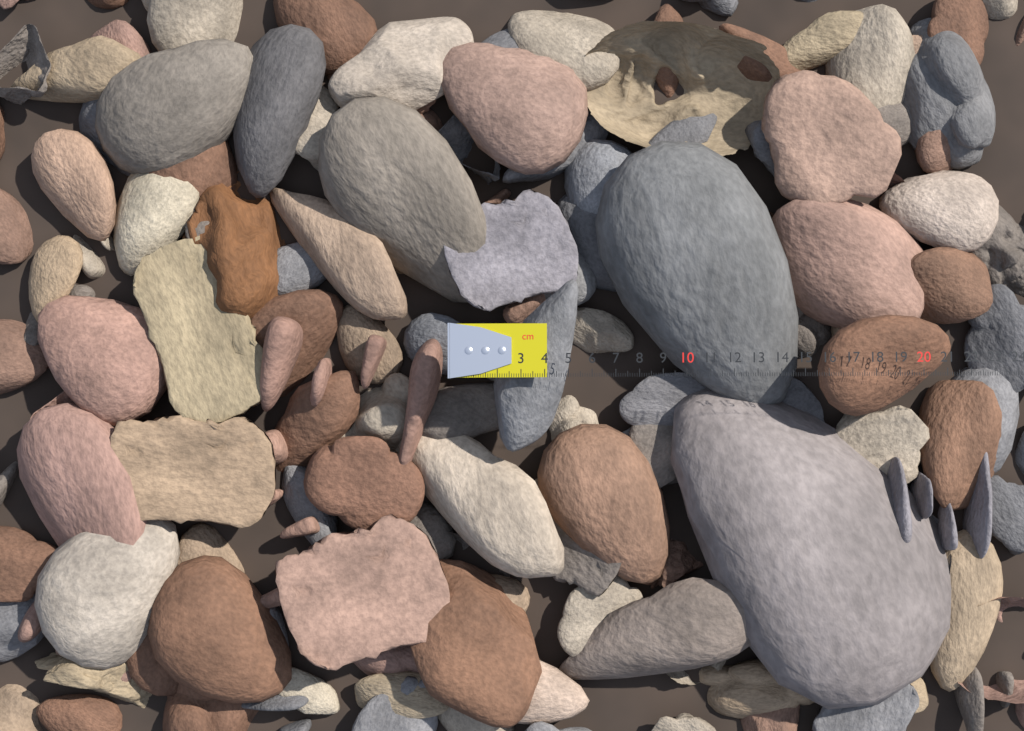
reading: 4.1 cm
